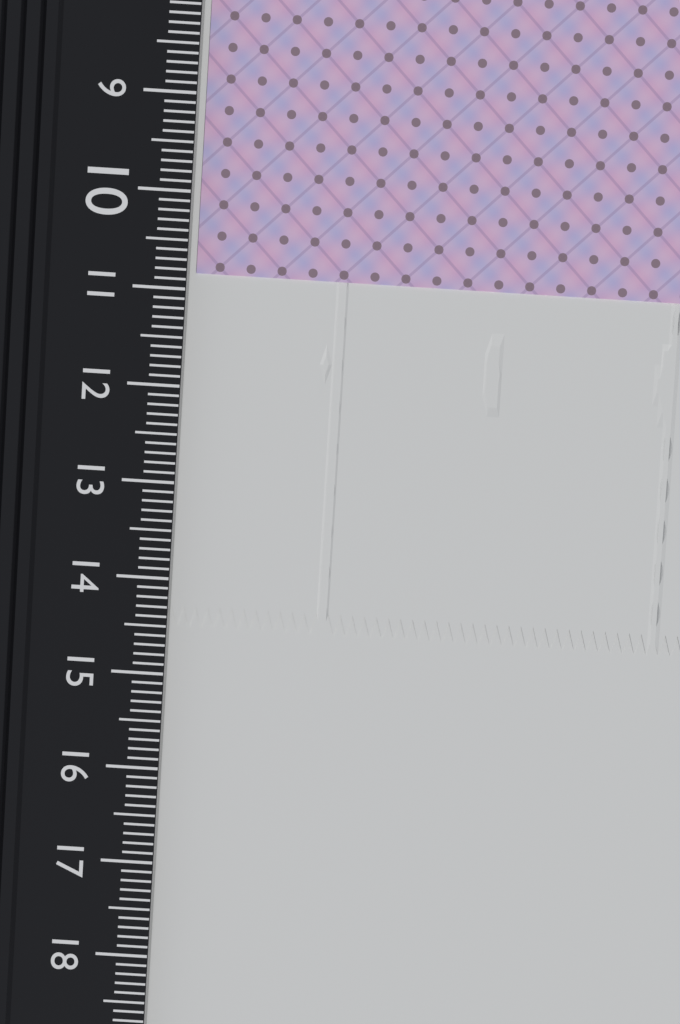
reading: 10.8 cm
